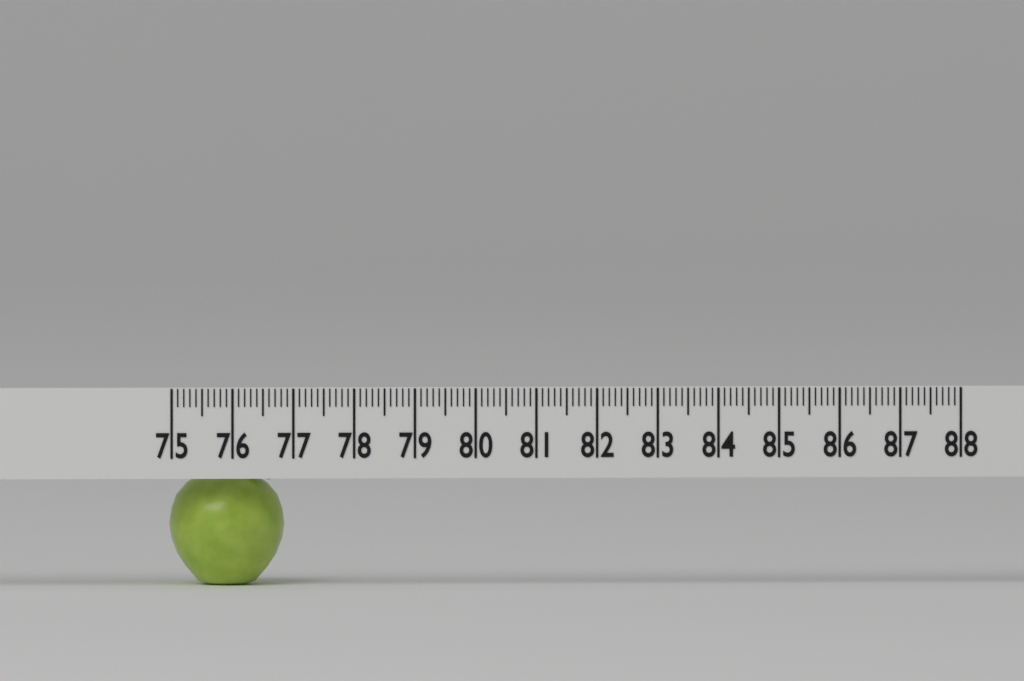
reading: 76.9 (no unit)
